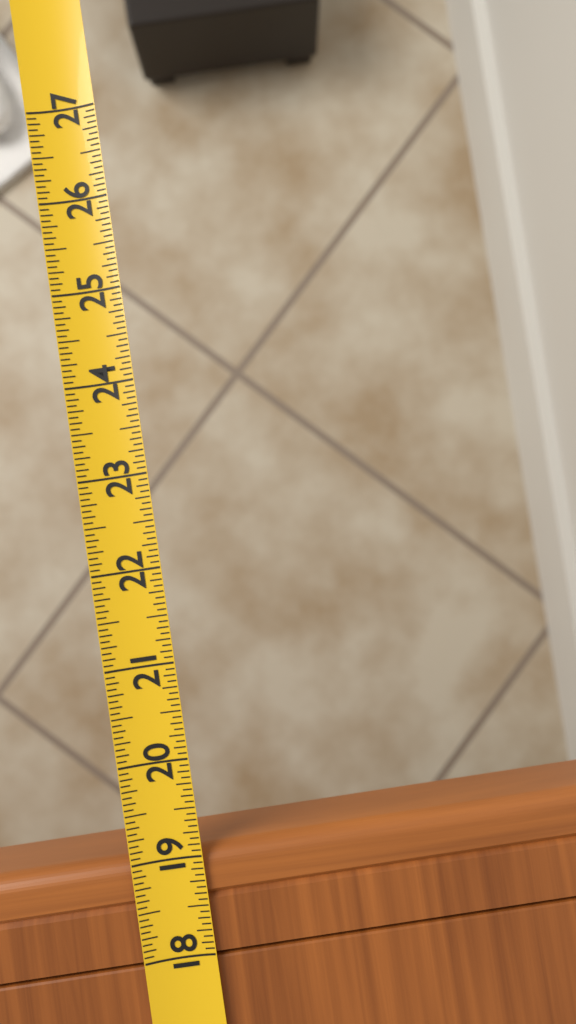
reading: 19.0625 (no unit)
